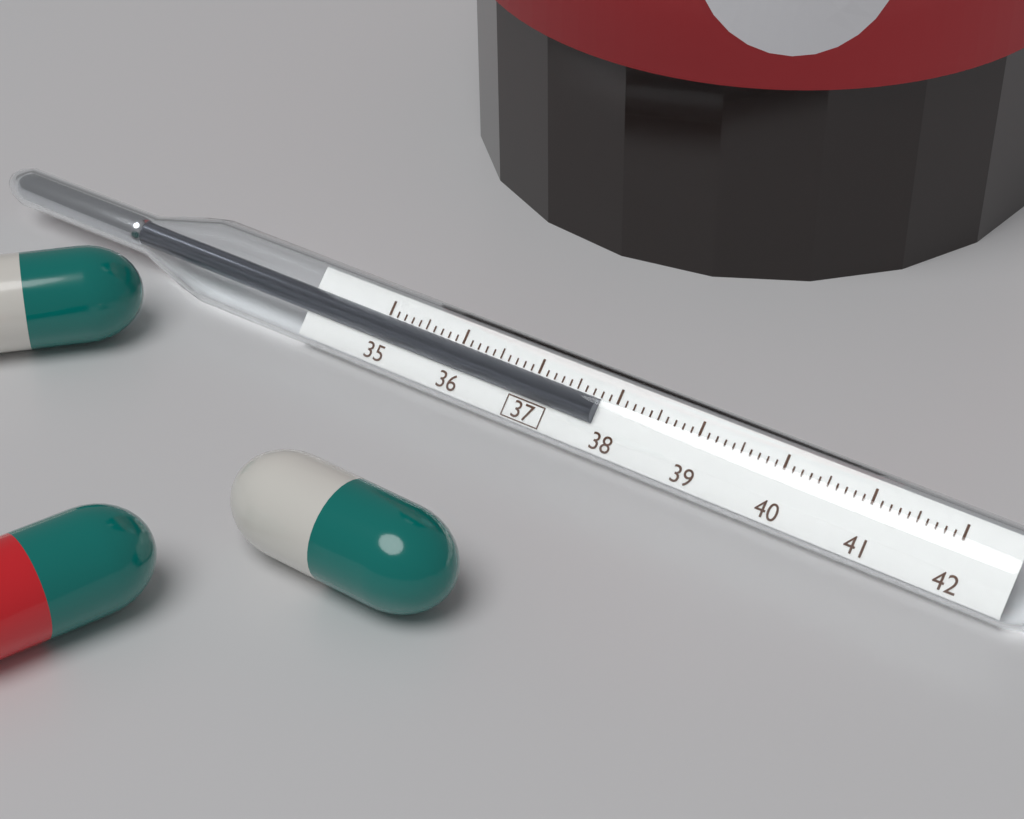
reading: 37.8 (no unit)
